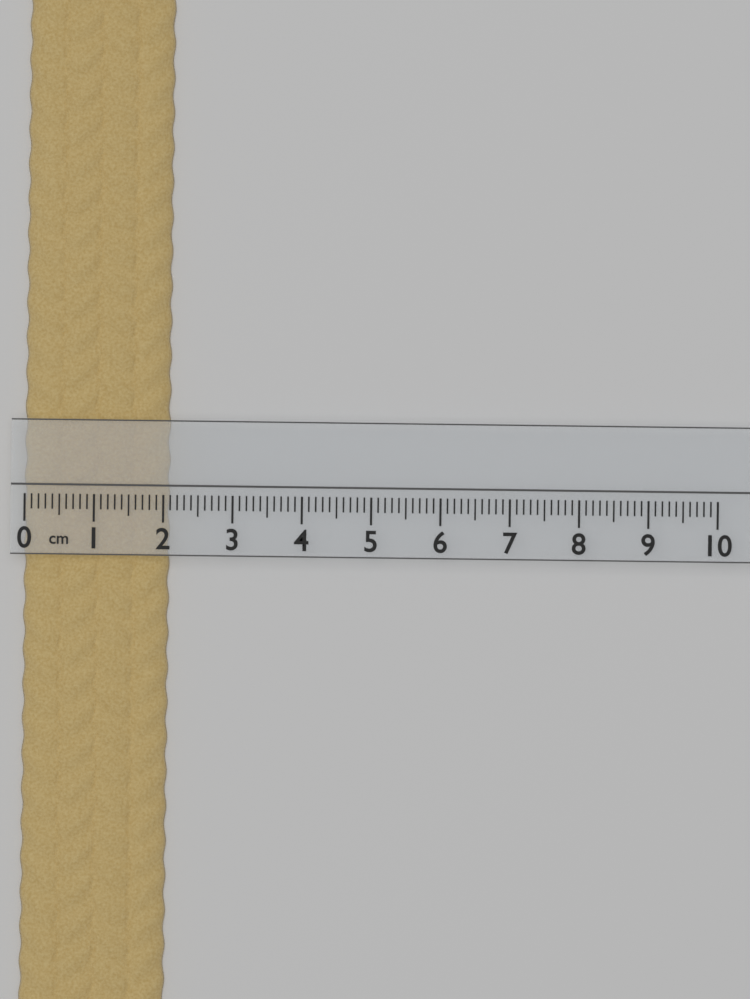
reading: 2.1 cm
